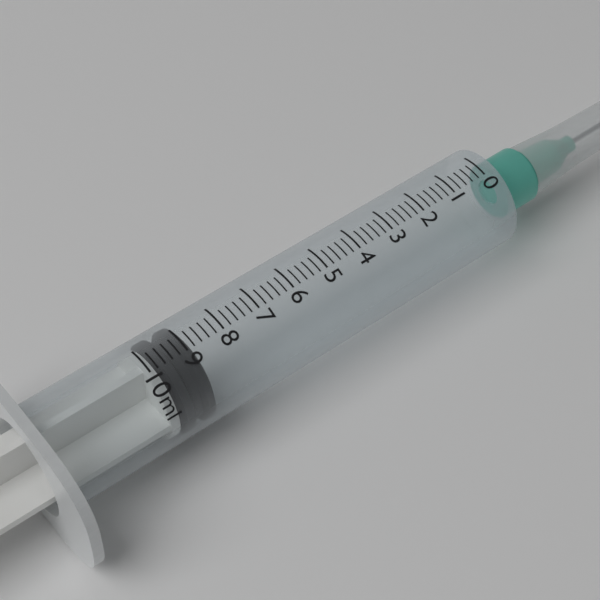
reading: 8.8 ml
